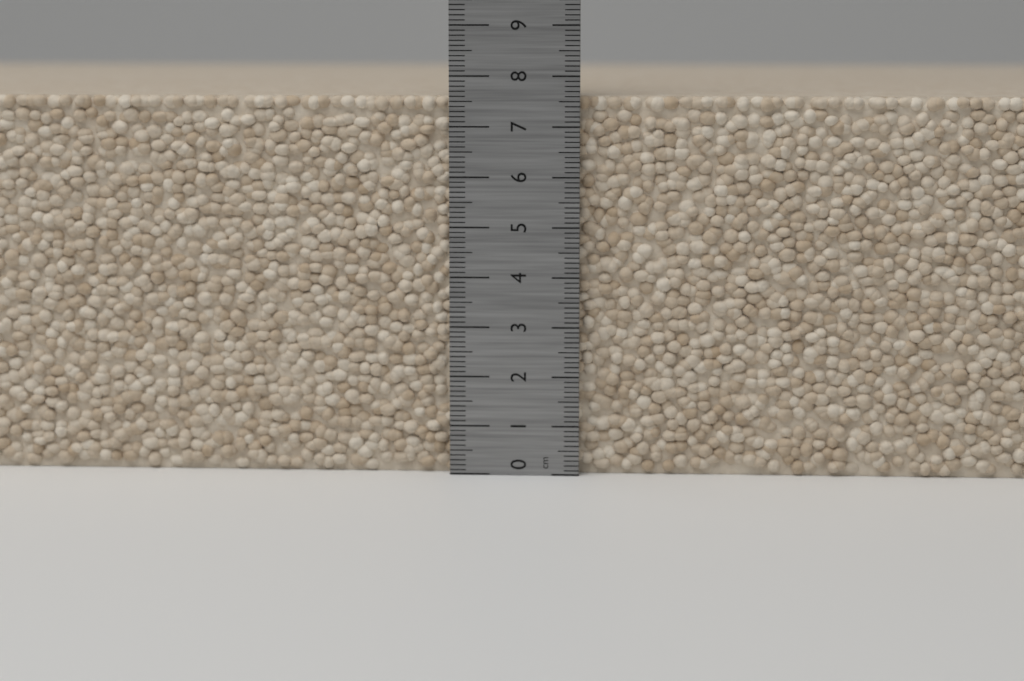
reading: 7.6 cm
